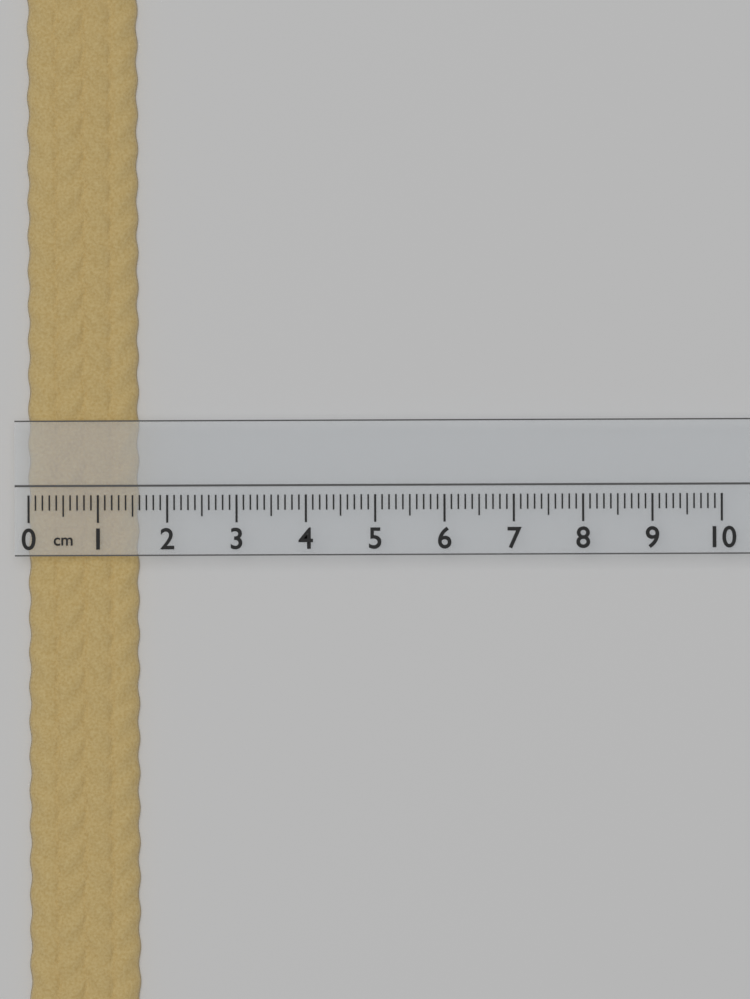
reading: 1.6 cm
